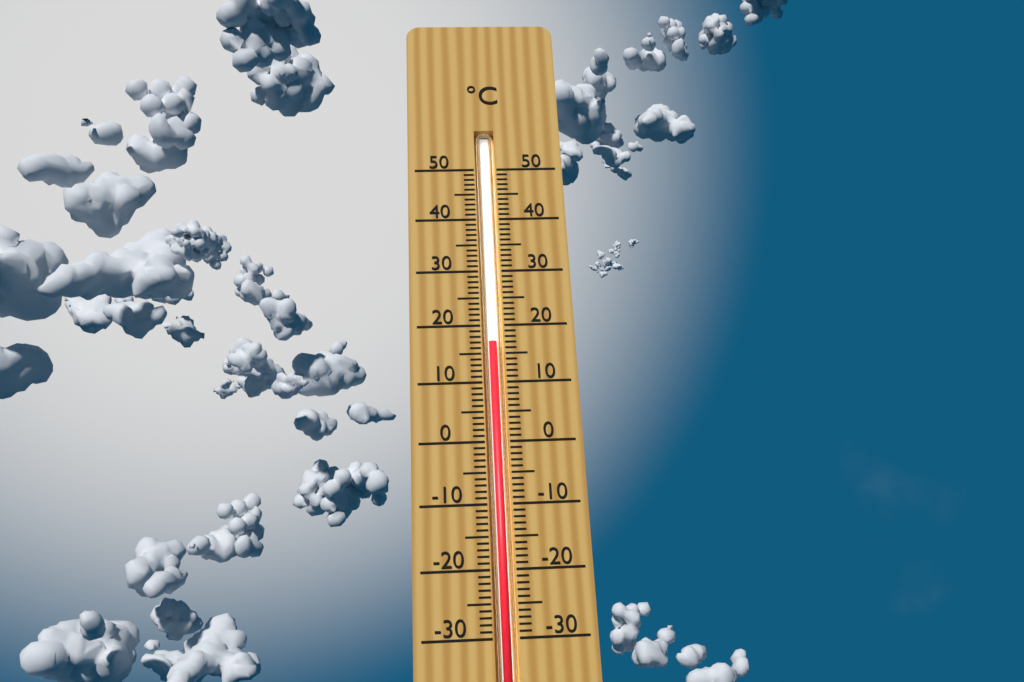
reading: 17 °C
